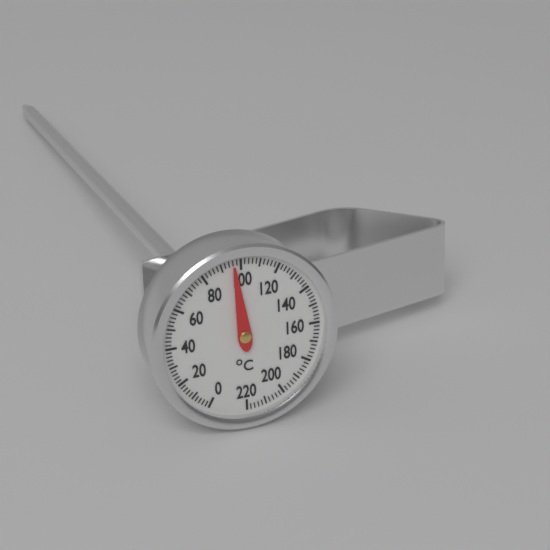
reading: 96 °C
